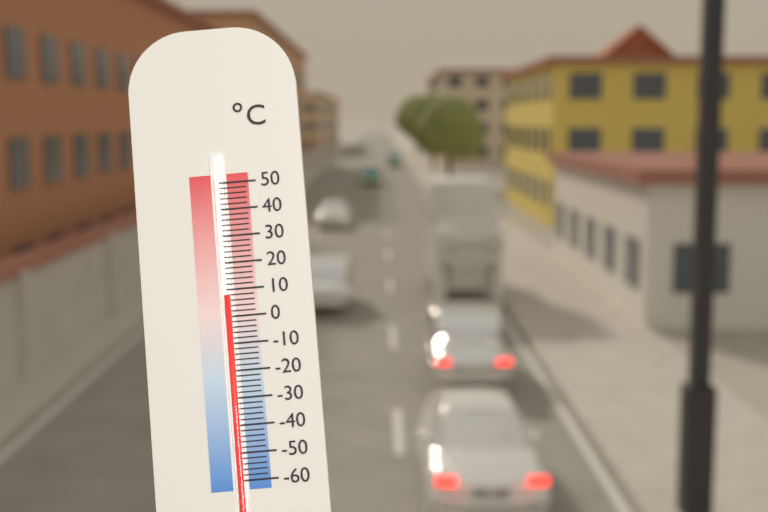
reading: 8 °C
